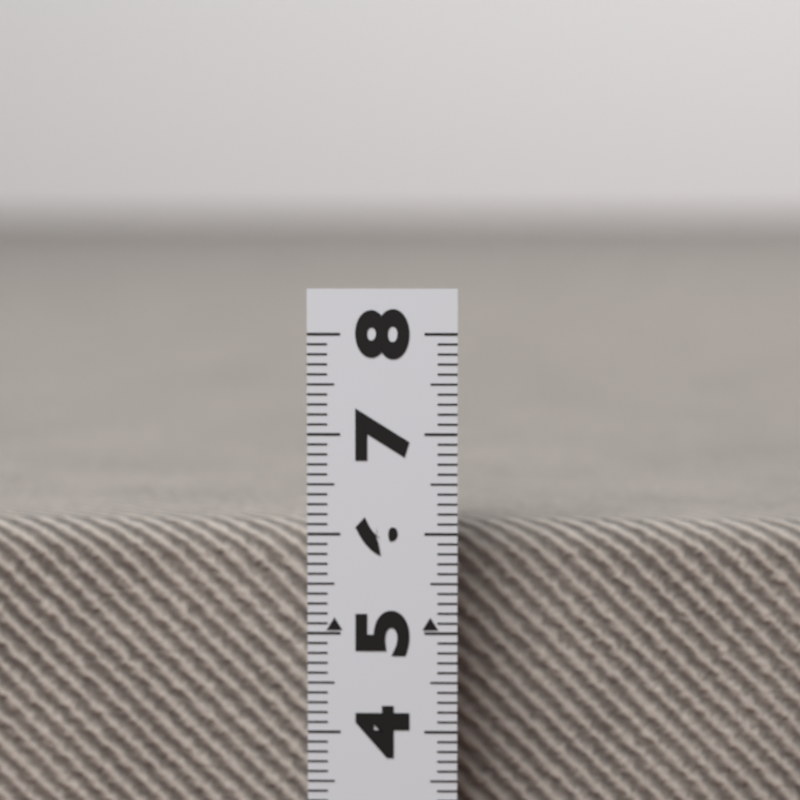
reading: 6.0 (no unit)
